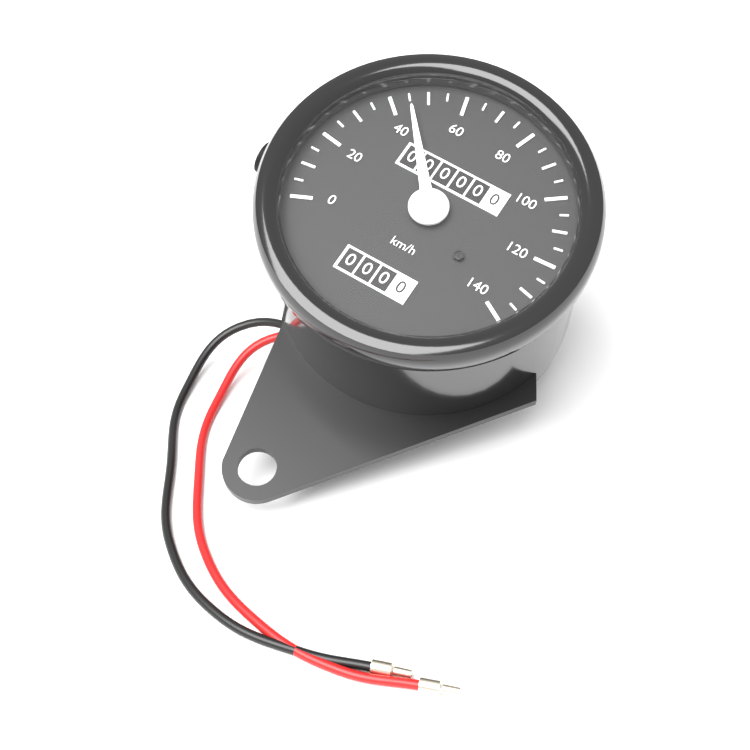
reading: 45 km/h
